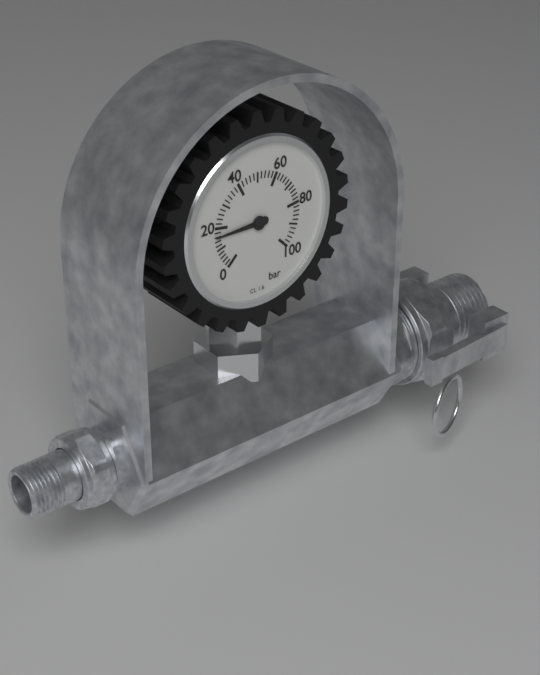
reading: 16 bar
